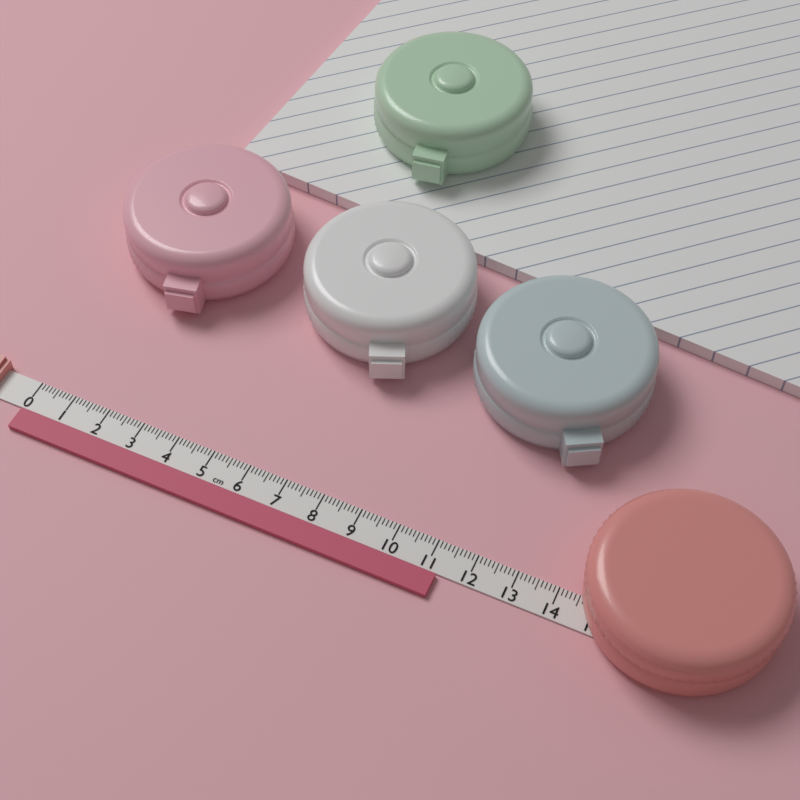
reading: 11.3 cm
